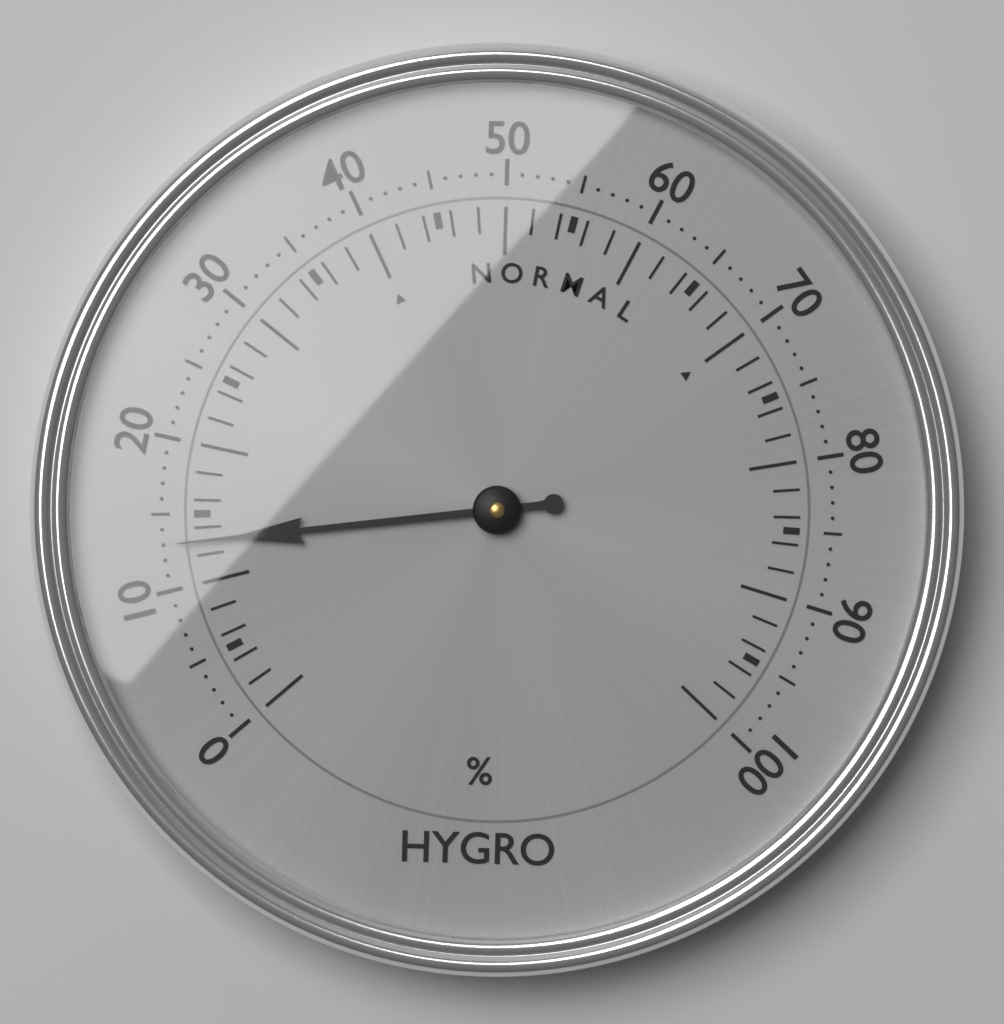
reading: 13 %
